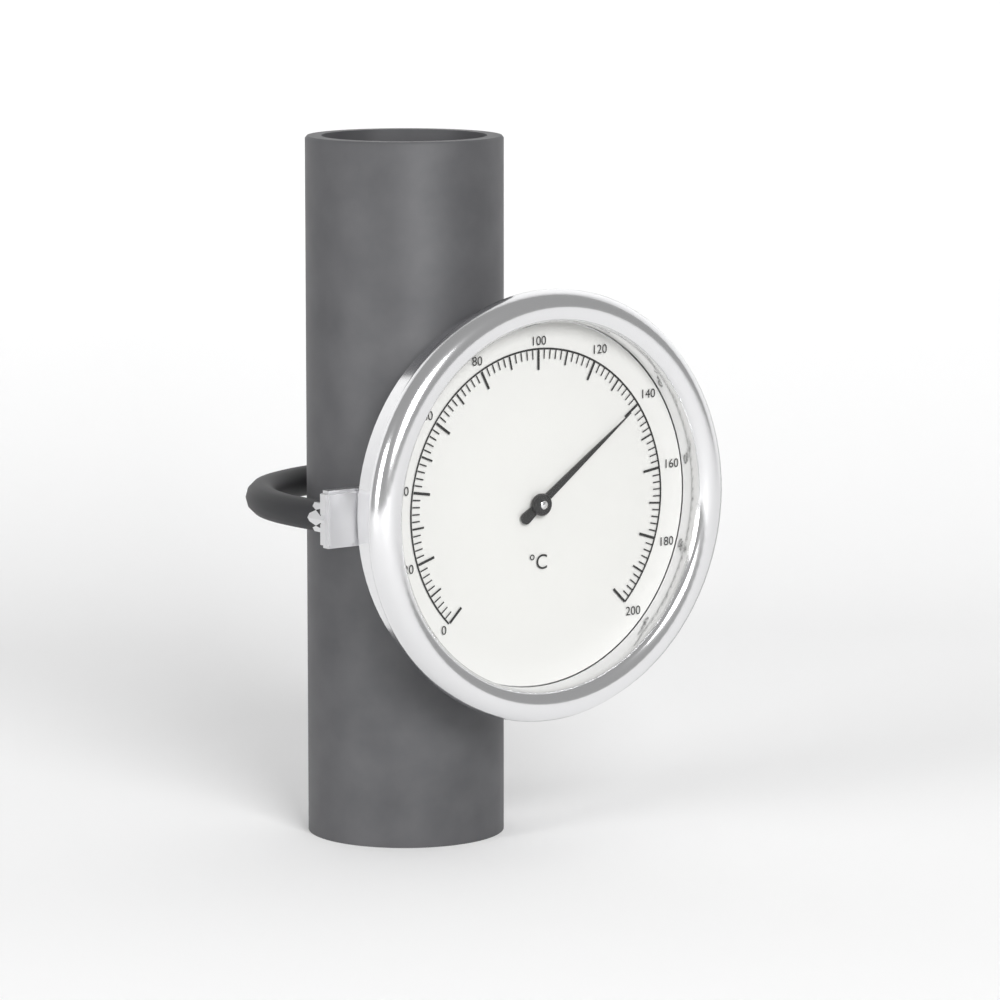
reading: 140 °C
